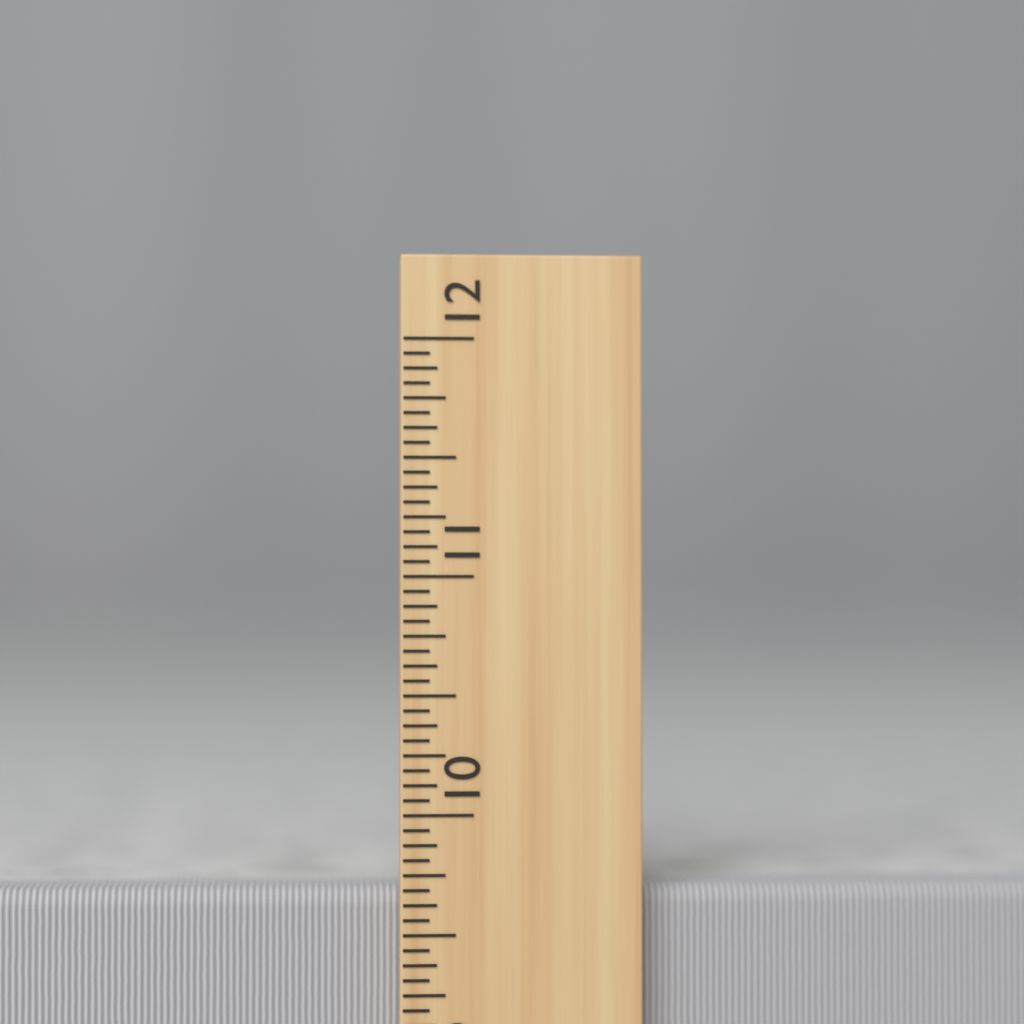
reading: 9.6875 inch
